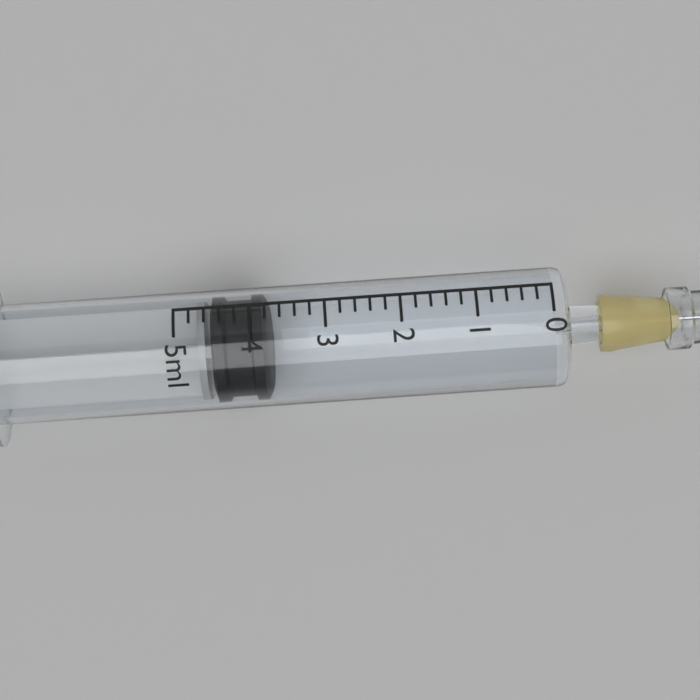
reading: 3.8 ml
